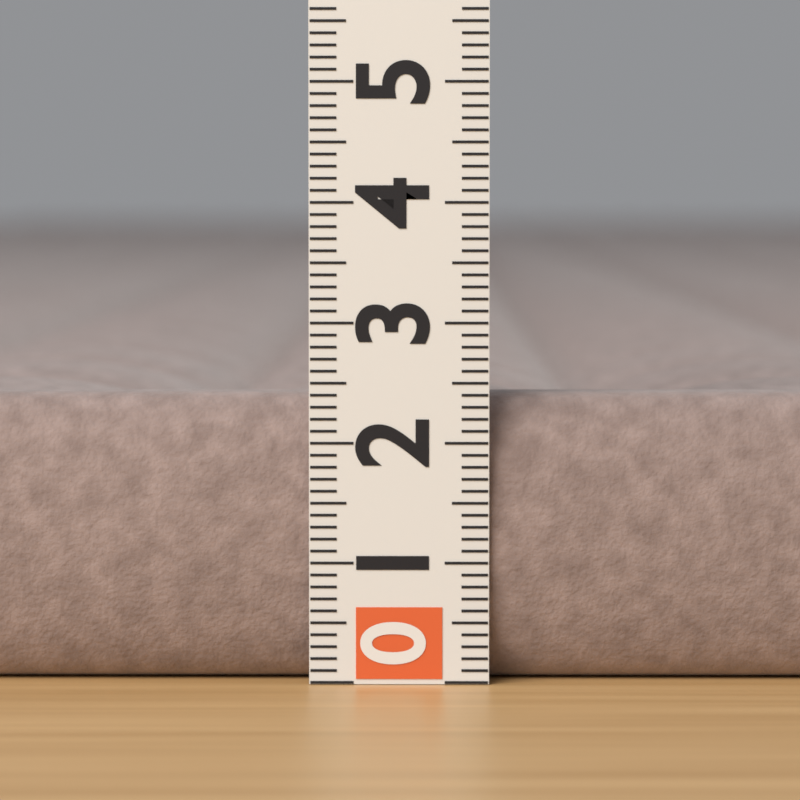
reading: 2.4 (no unit)
